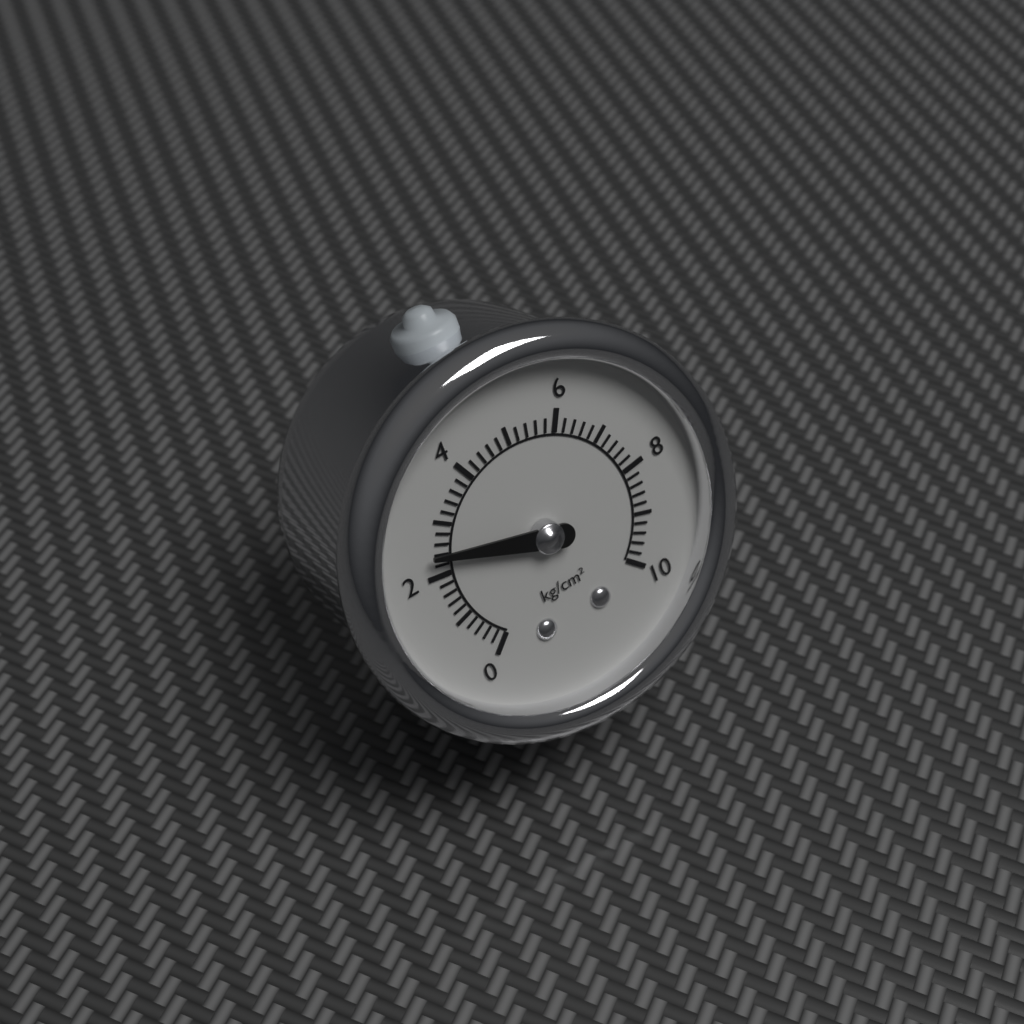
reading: 2.4 kg/cm²
